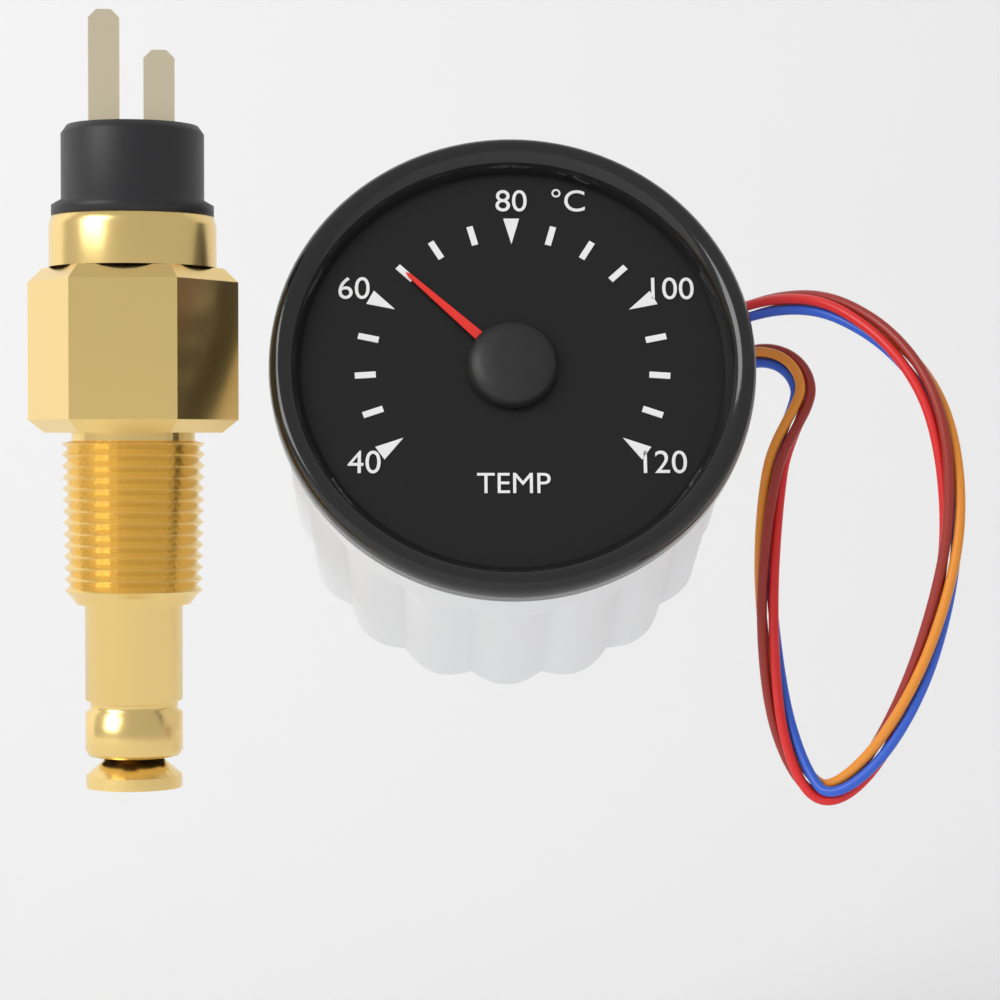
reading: 65 °C
